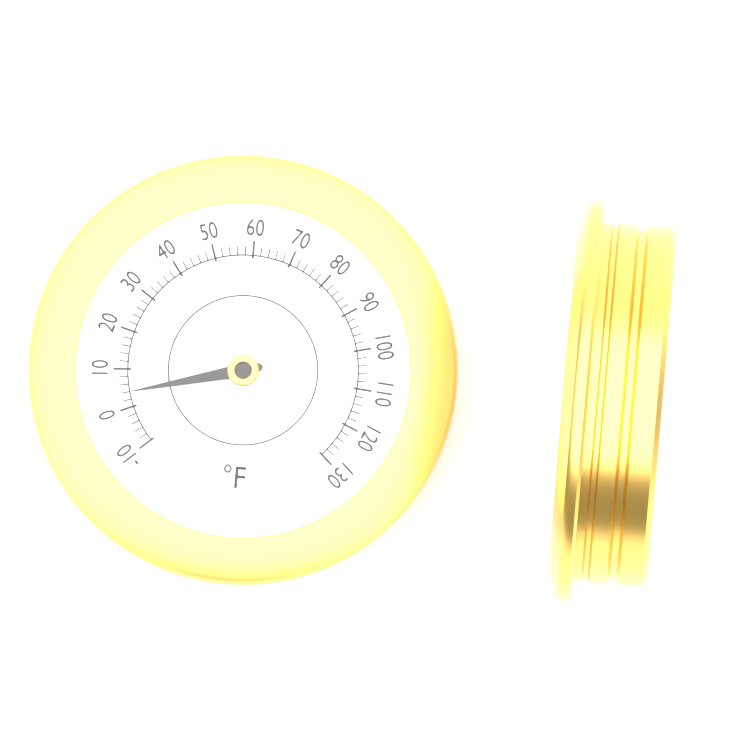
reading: 4 °F
